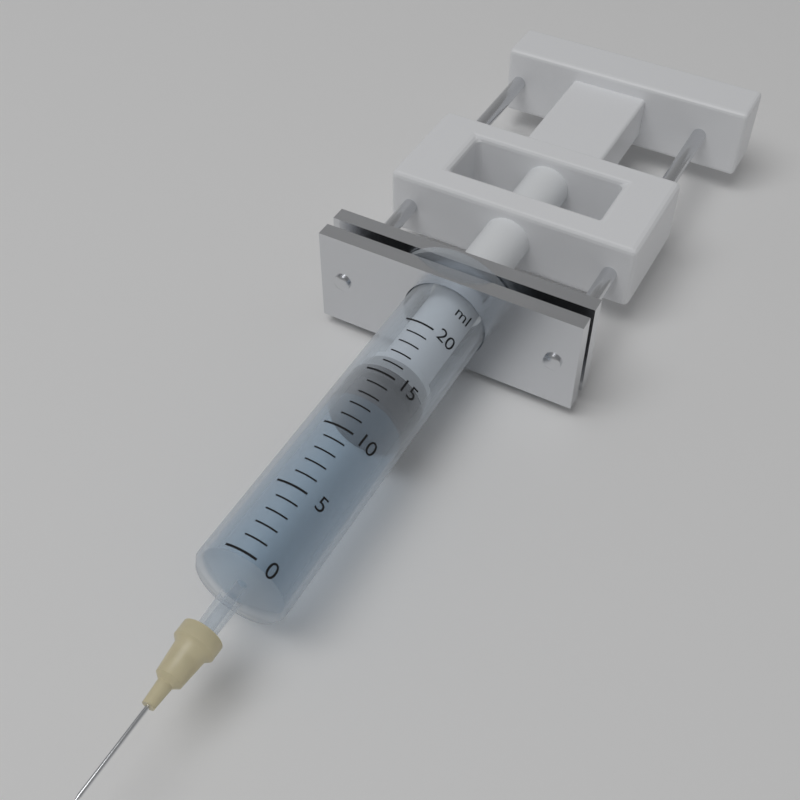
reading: 13 ml
